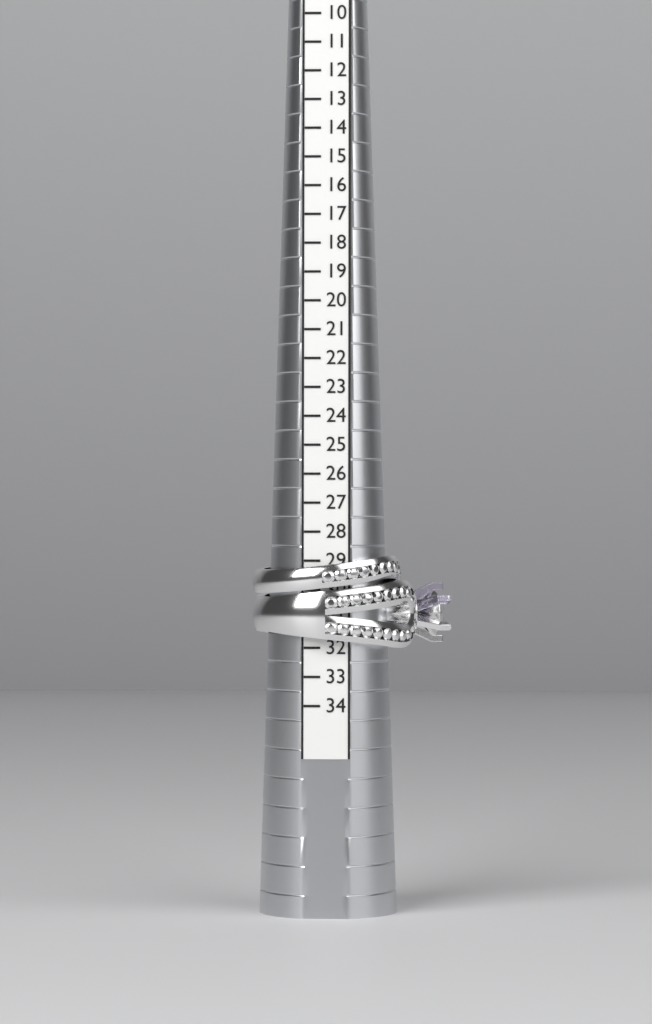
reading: 32 HK
